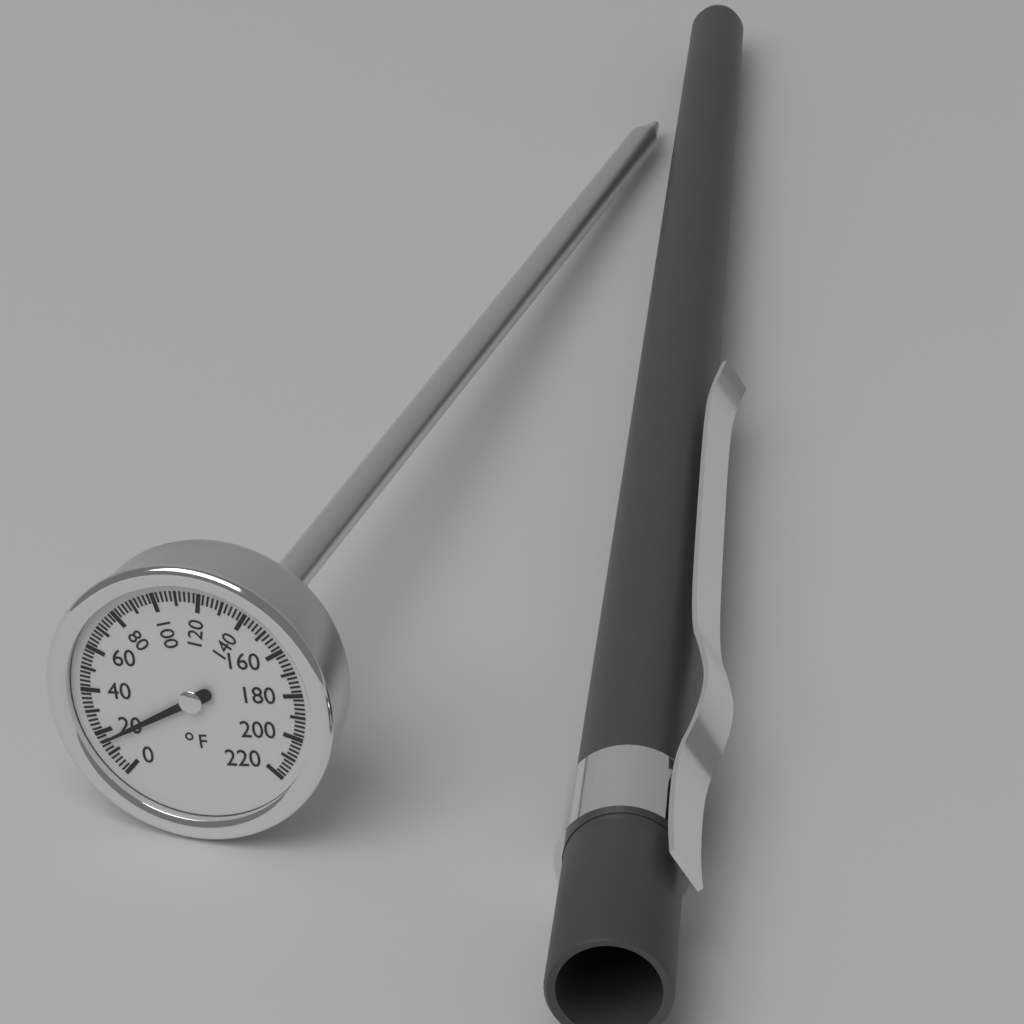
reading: 16 °F
